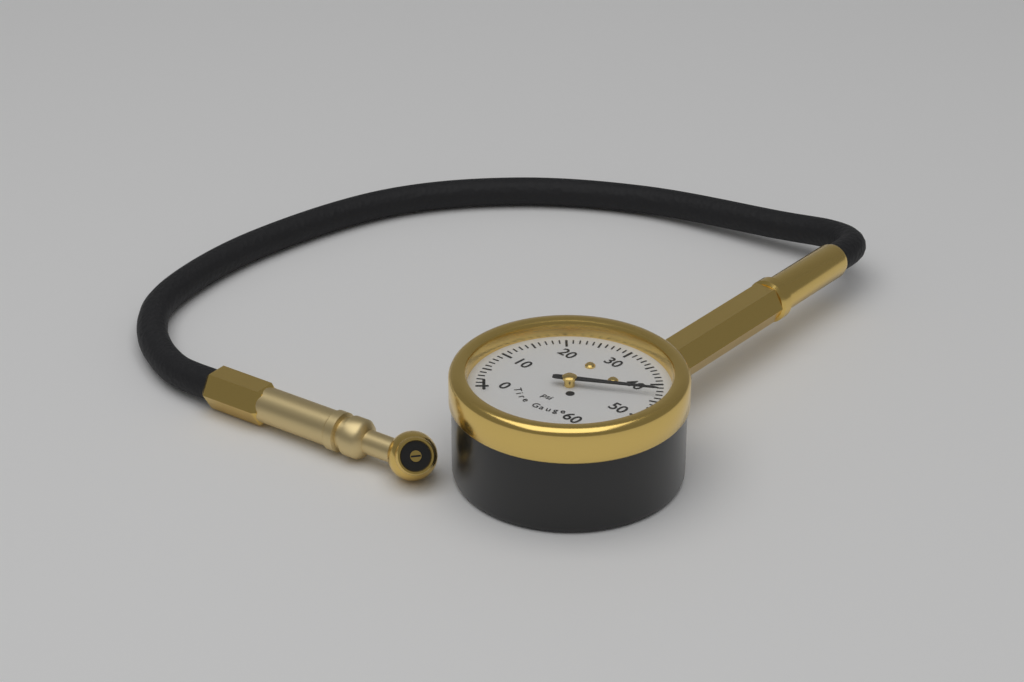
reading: 43 psi
